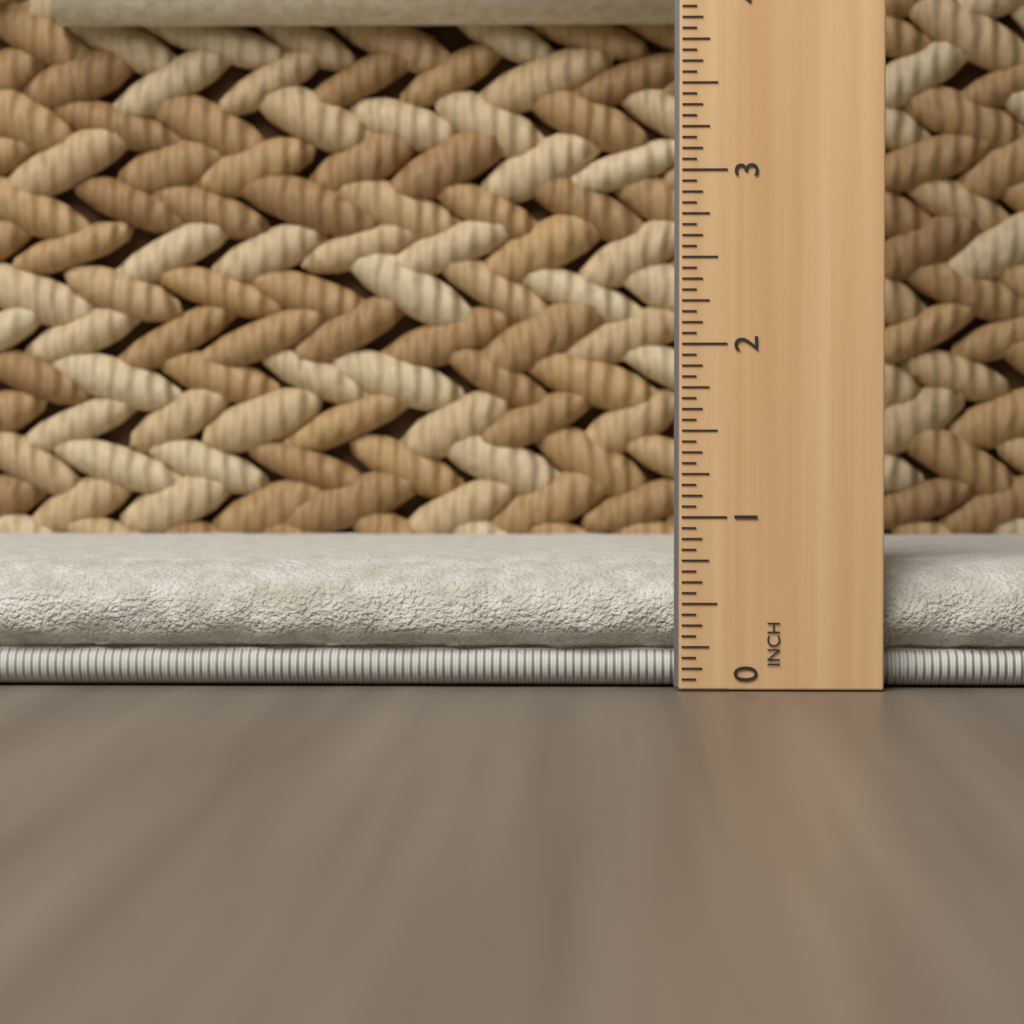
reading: 0.7500 in
